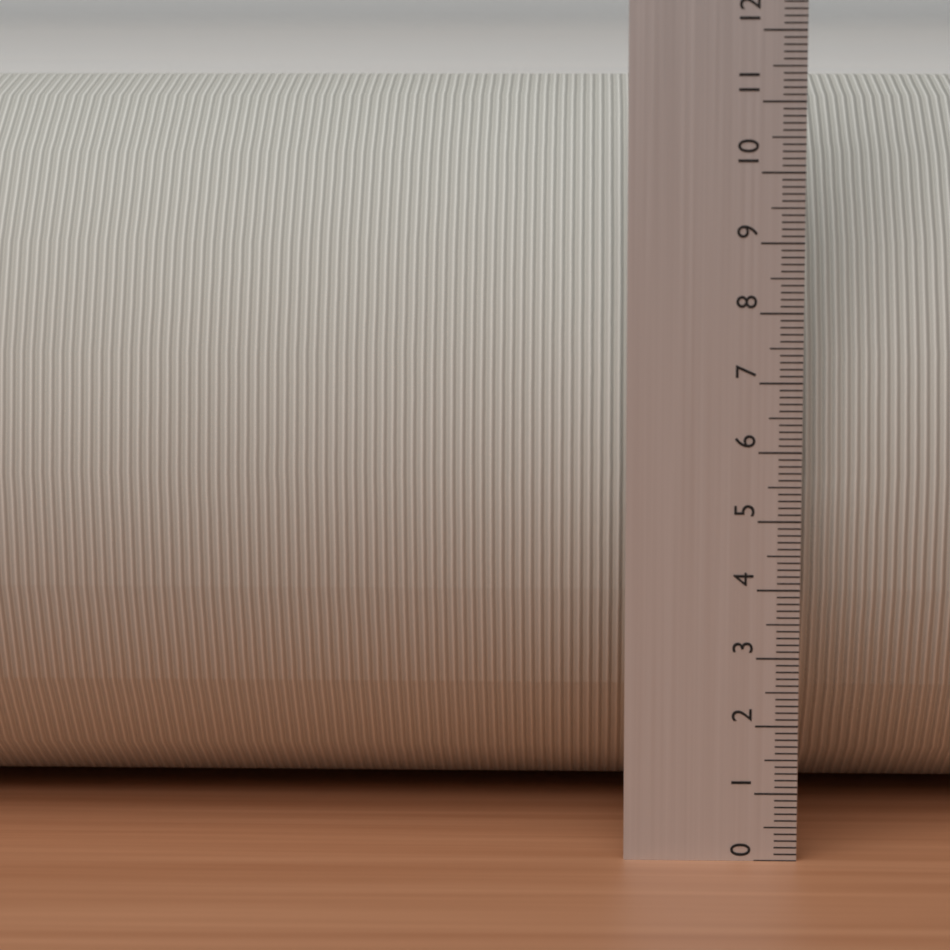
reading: 11.2 (no unit)
